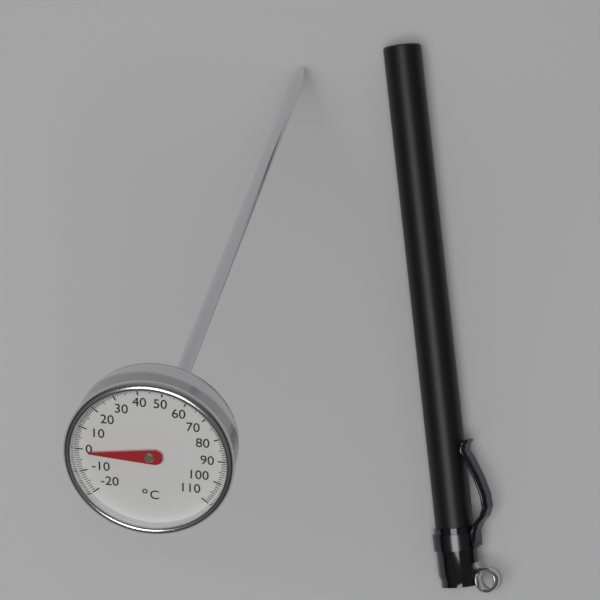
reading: -1 °C
